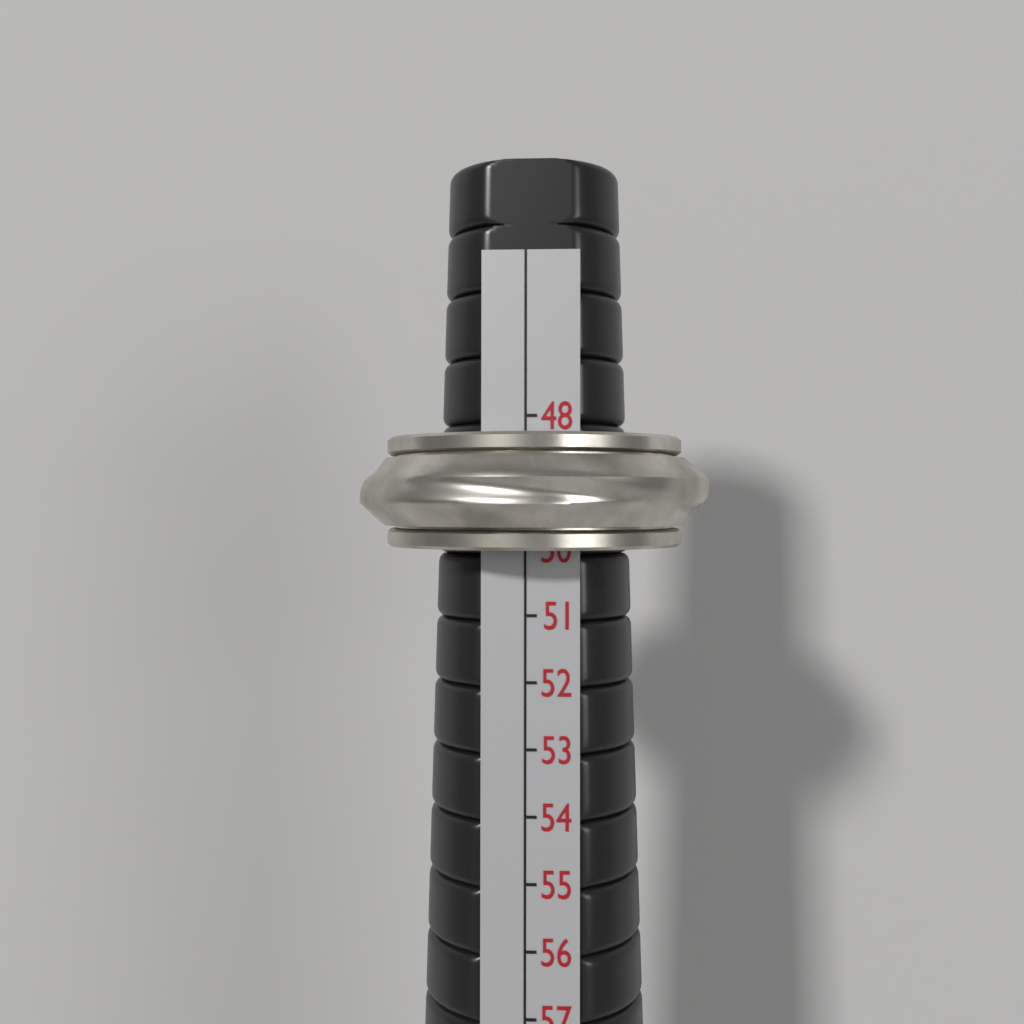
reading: 50 (no unit)
